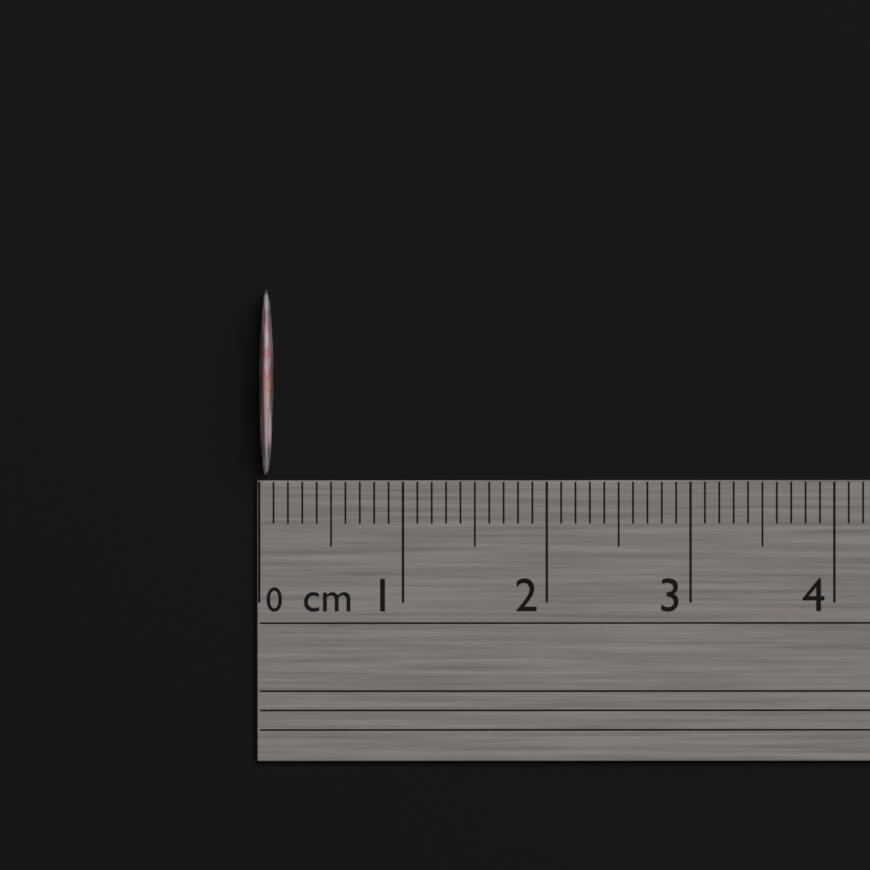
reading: 0.1 cm
